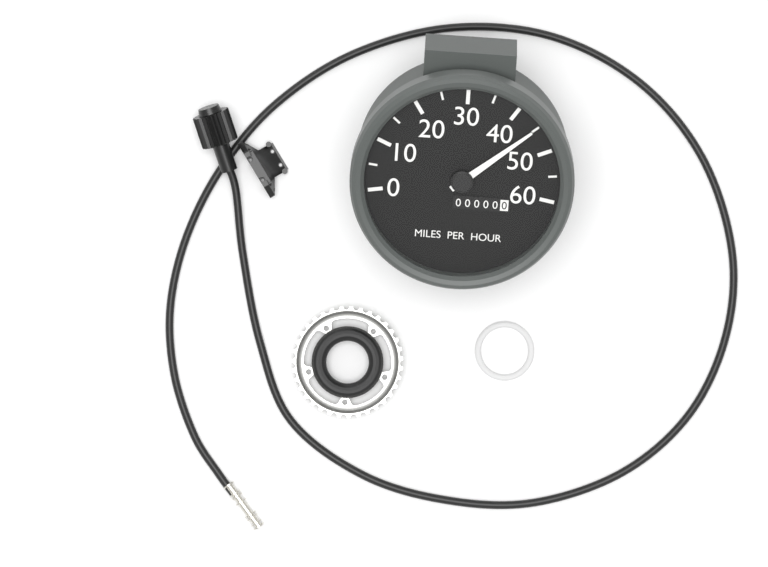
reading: 45 mph
